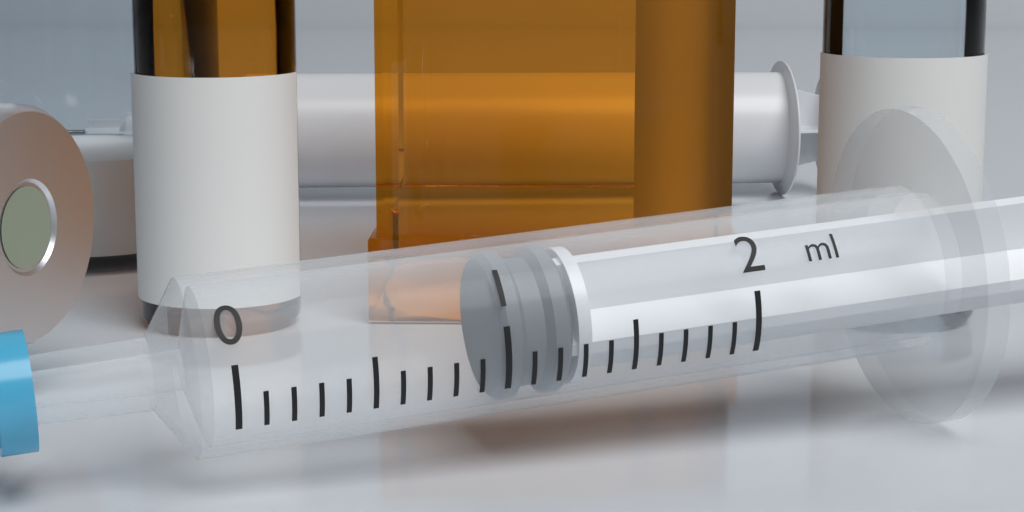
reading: 1.0 ml
